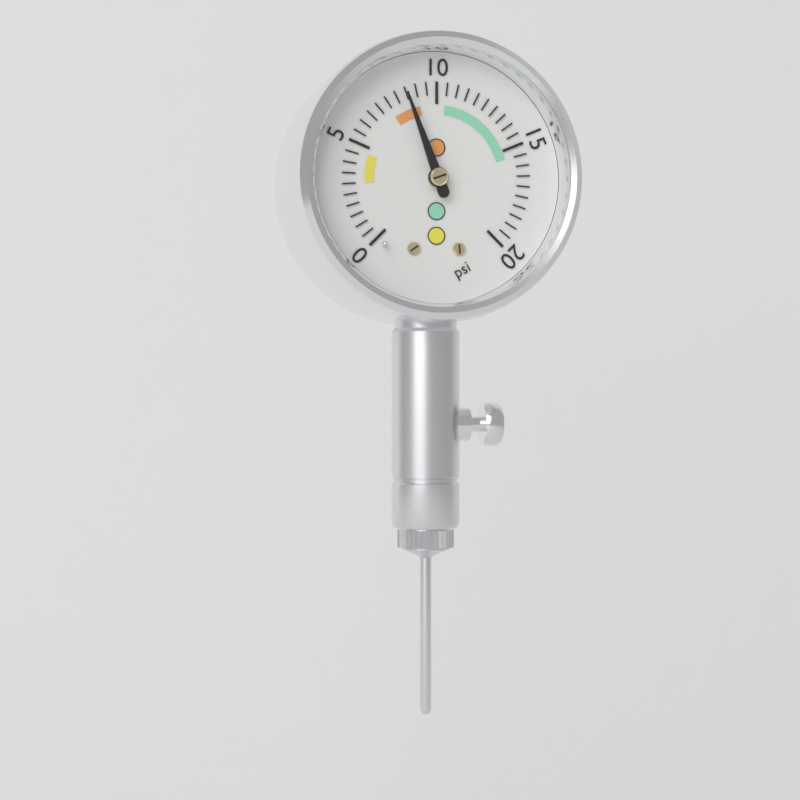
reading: 8.5 psi
